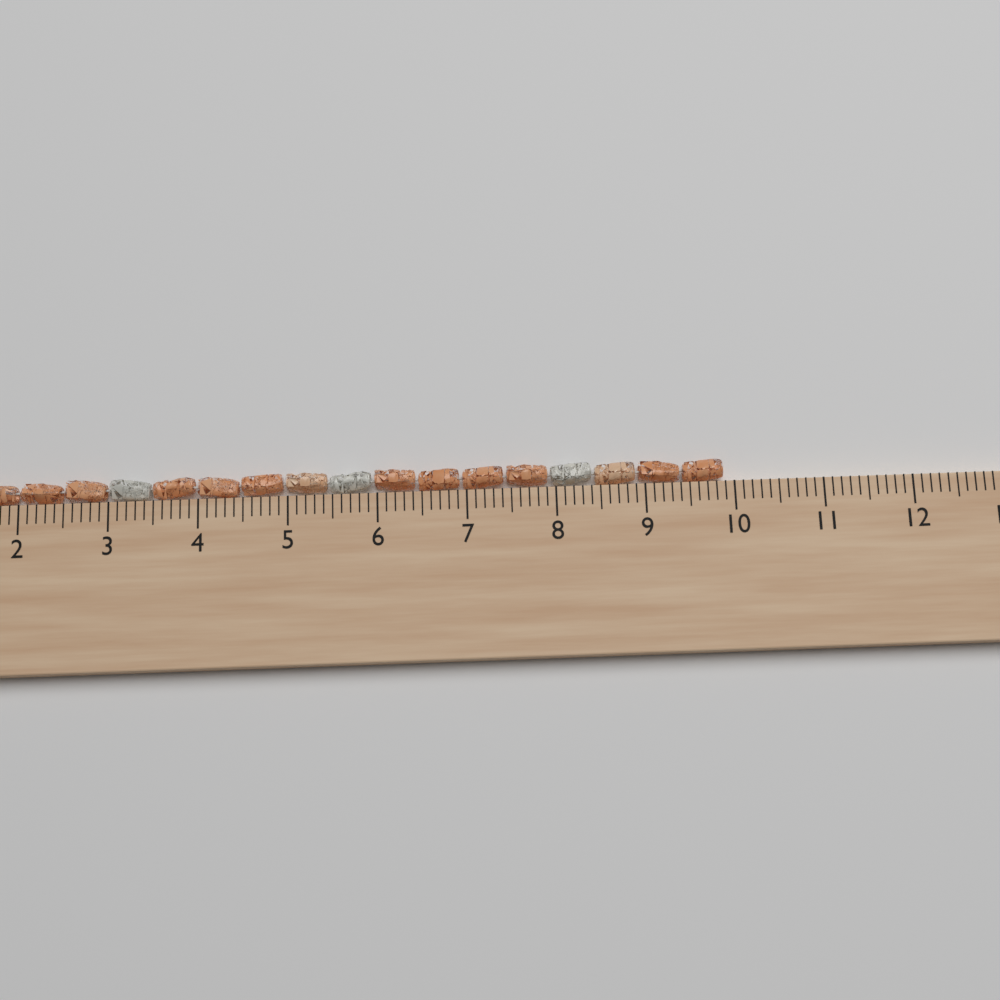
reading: 9.9 cm
